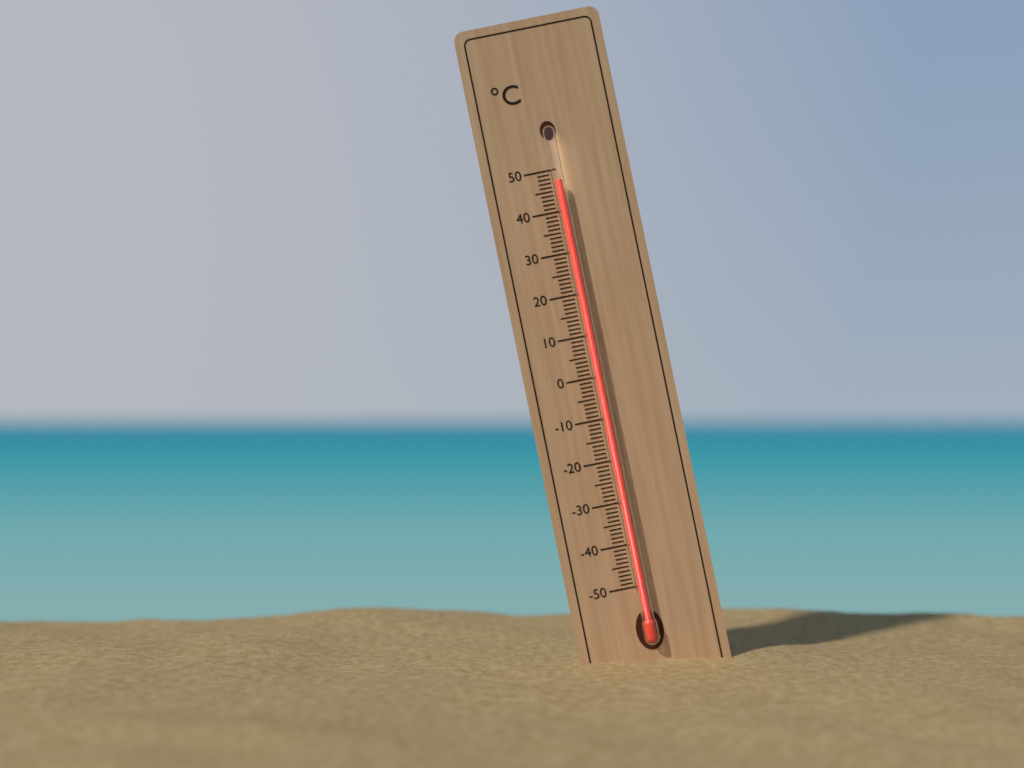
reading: 47 °C
